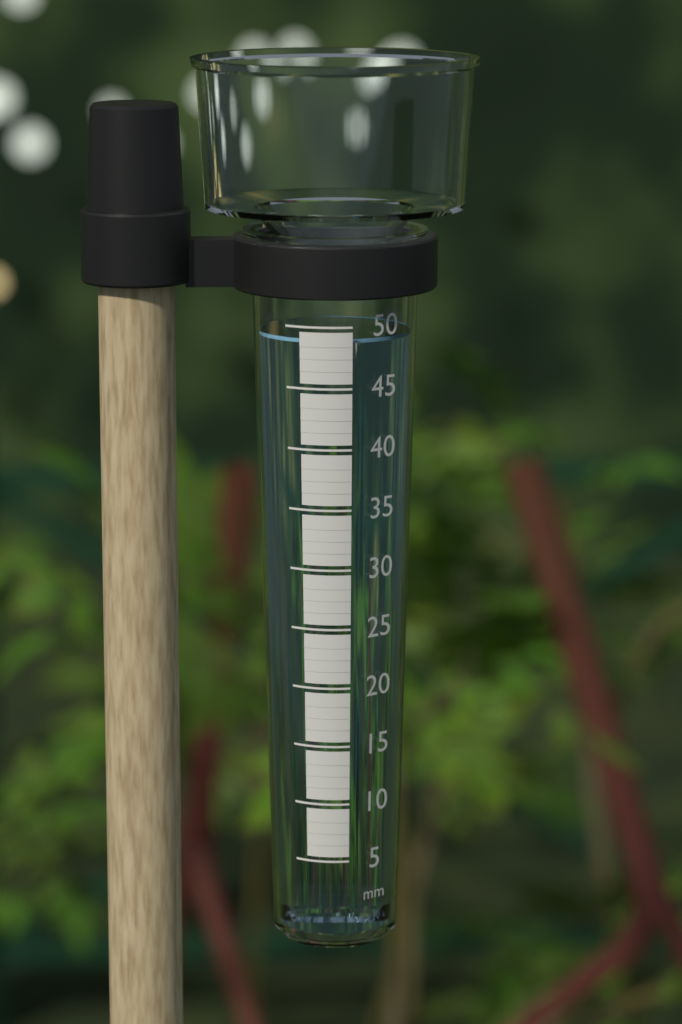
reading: 49 mm
